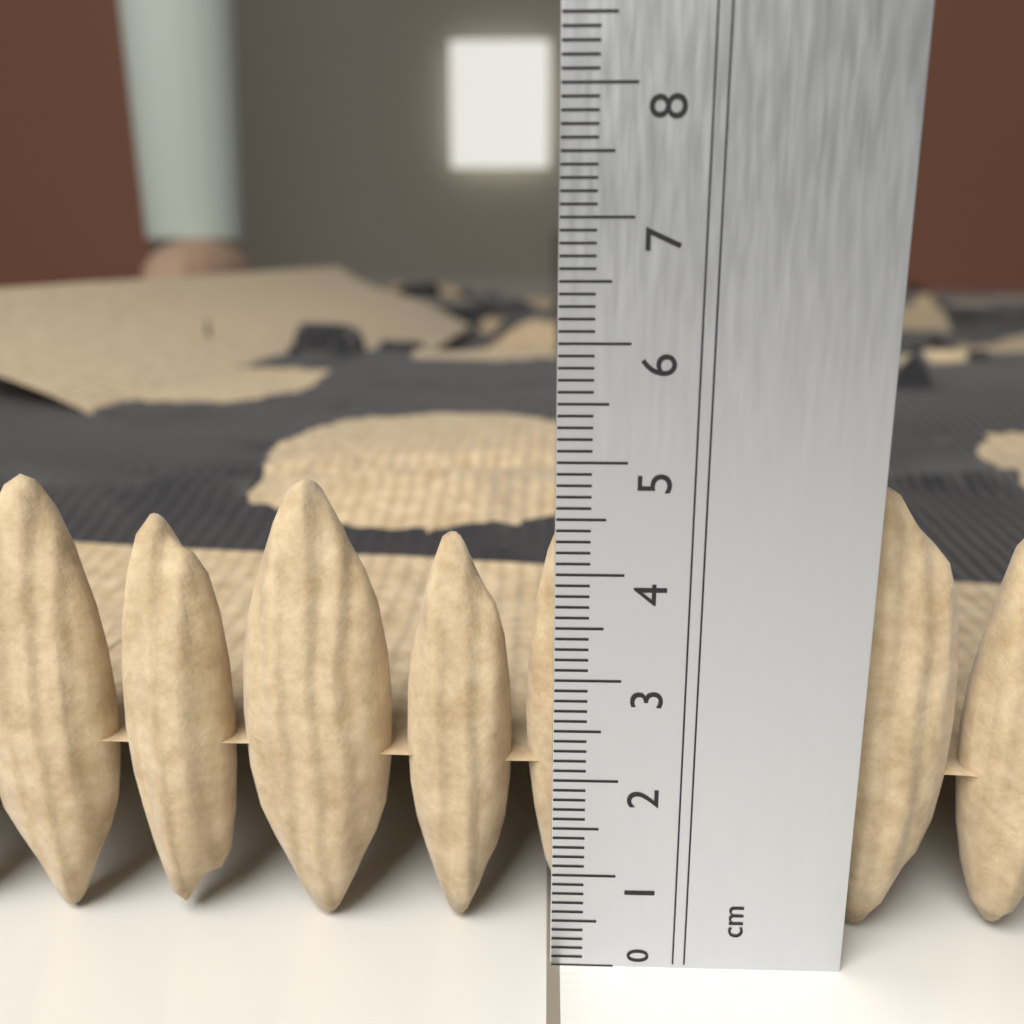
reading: 4.7 cm
